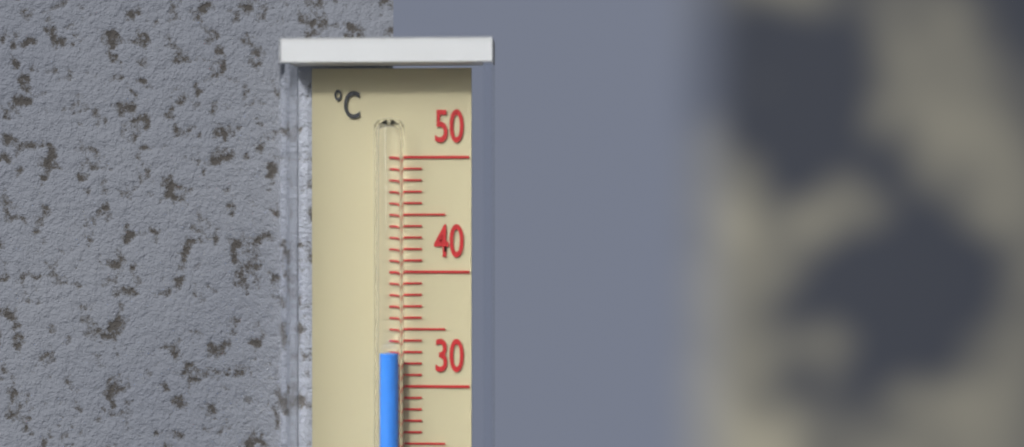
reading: 33 °C
